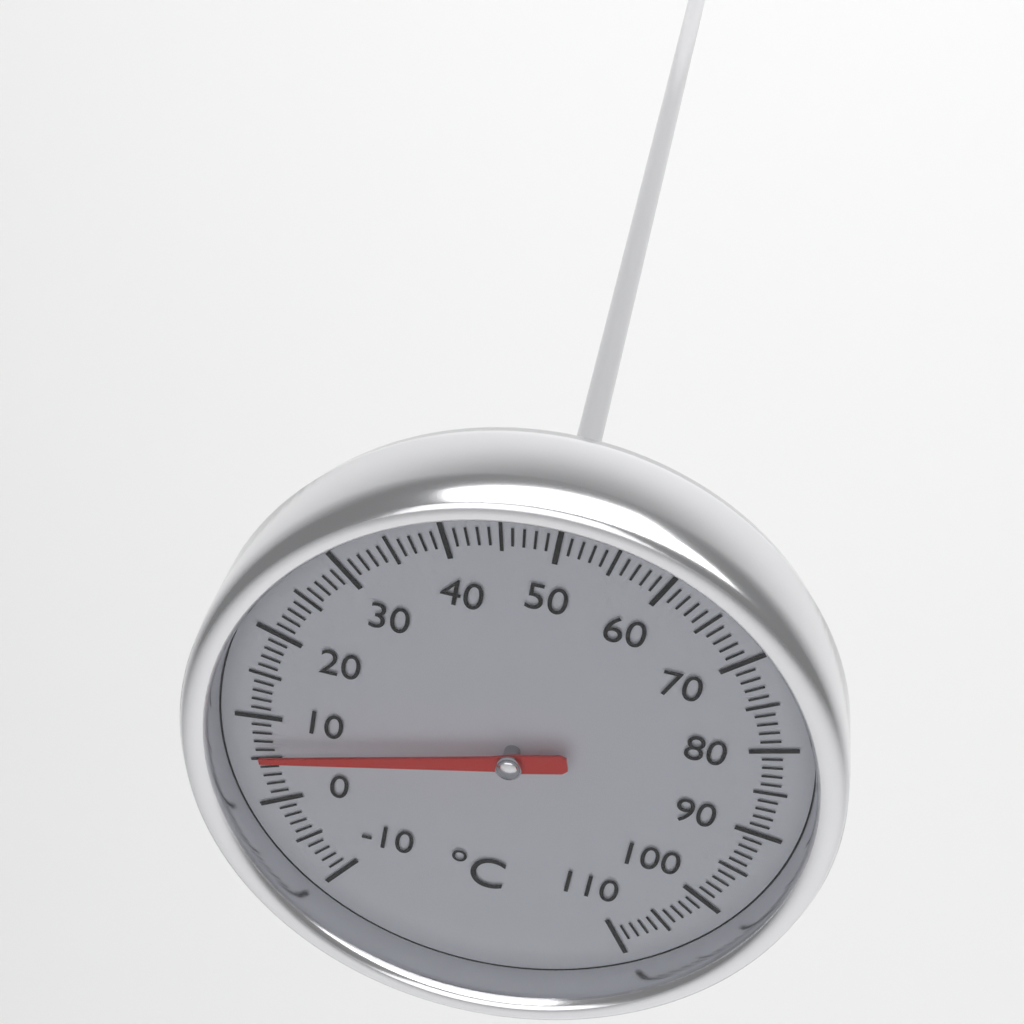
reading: 6 °C
